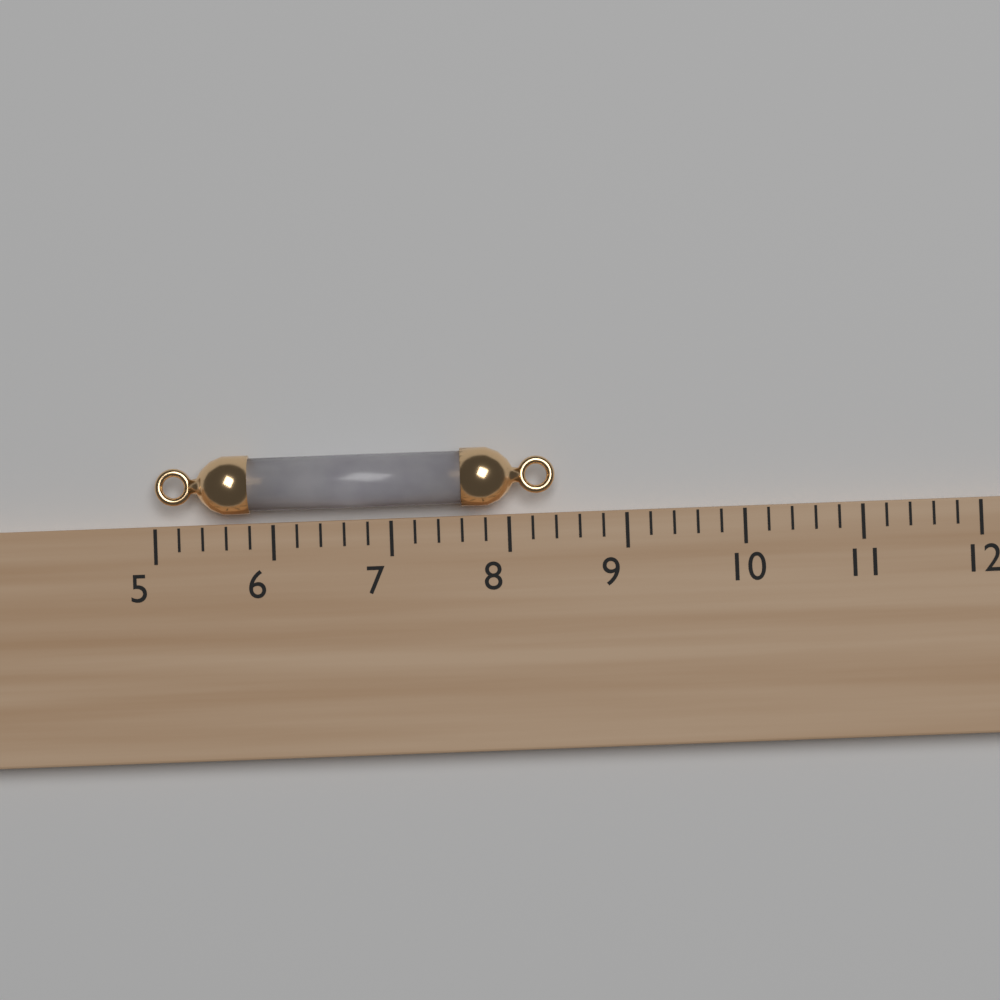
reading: 8.4 (no unit)
